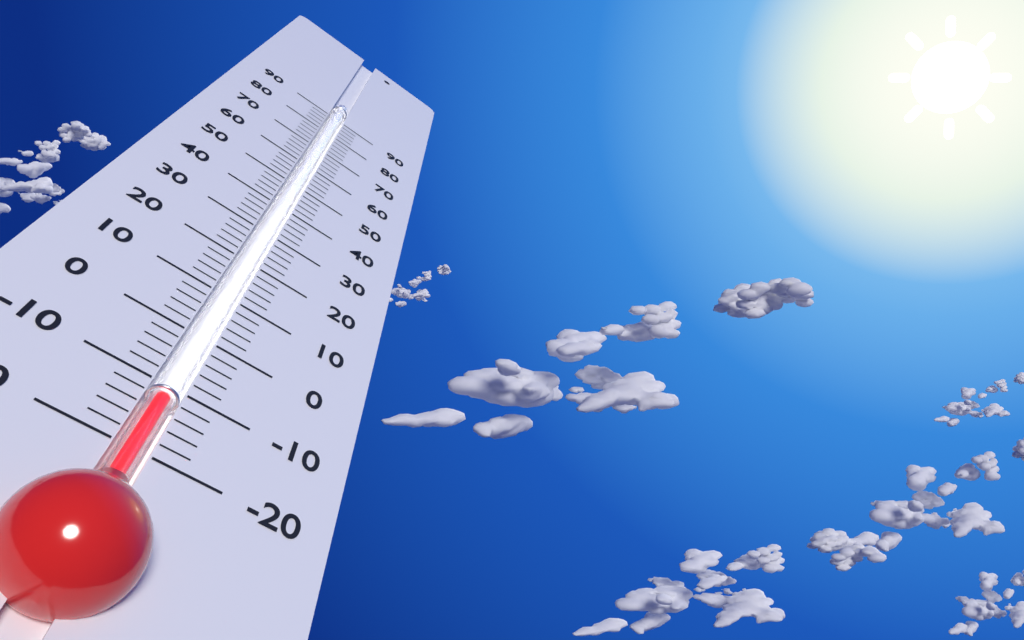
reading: -12 (no unit)
